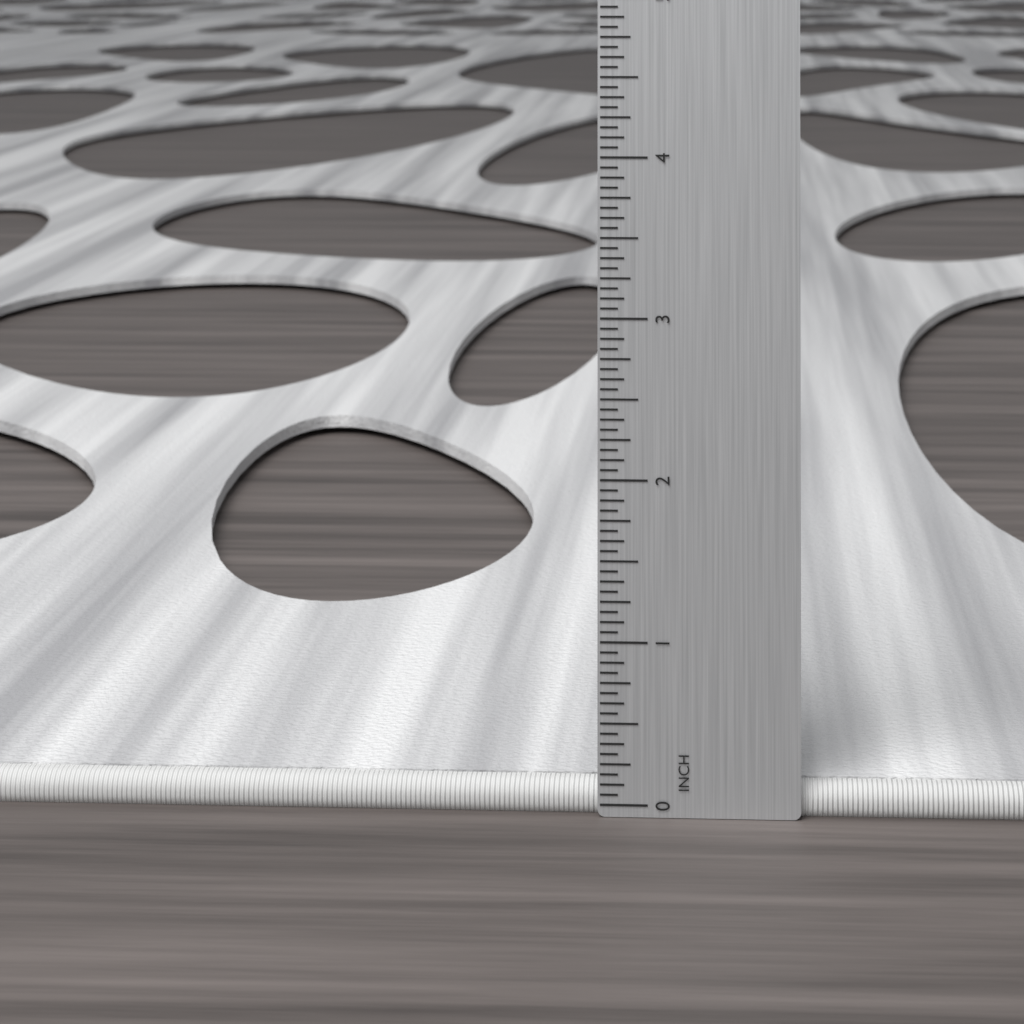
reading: 0.1250 in
